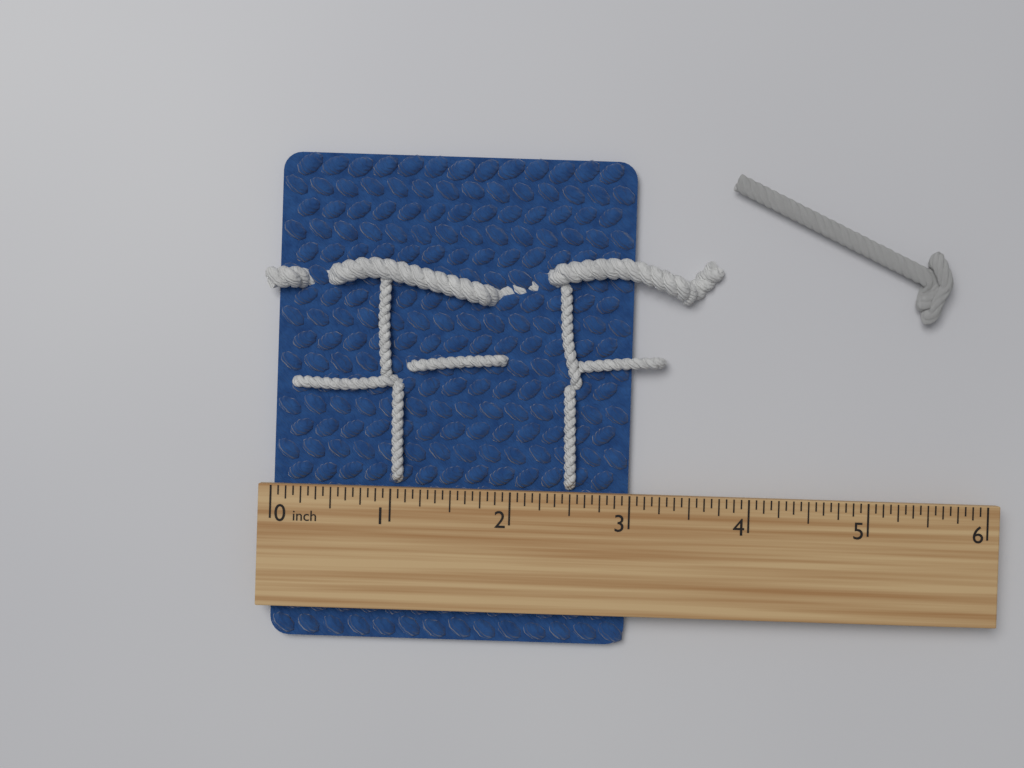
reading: 3.0000 inch
